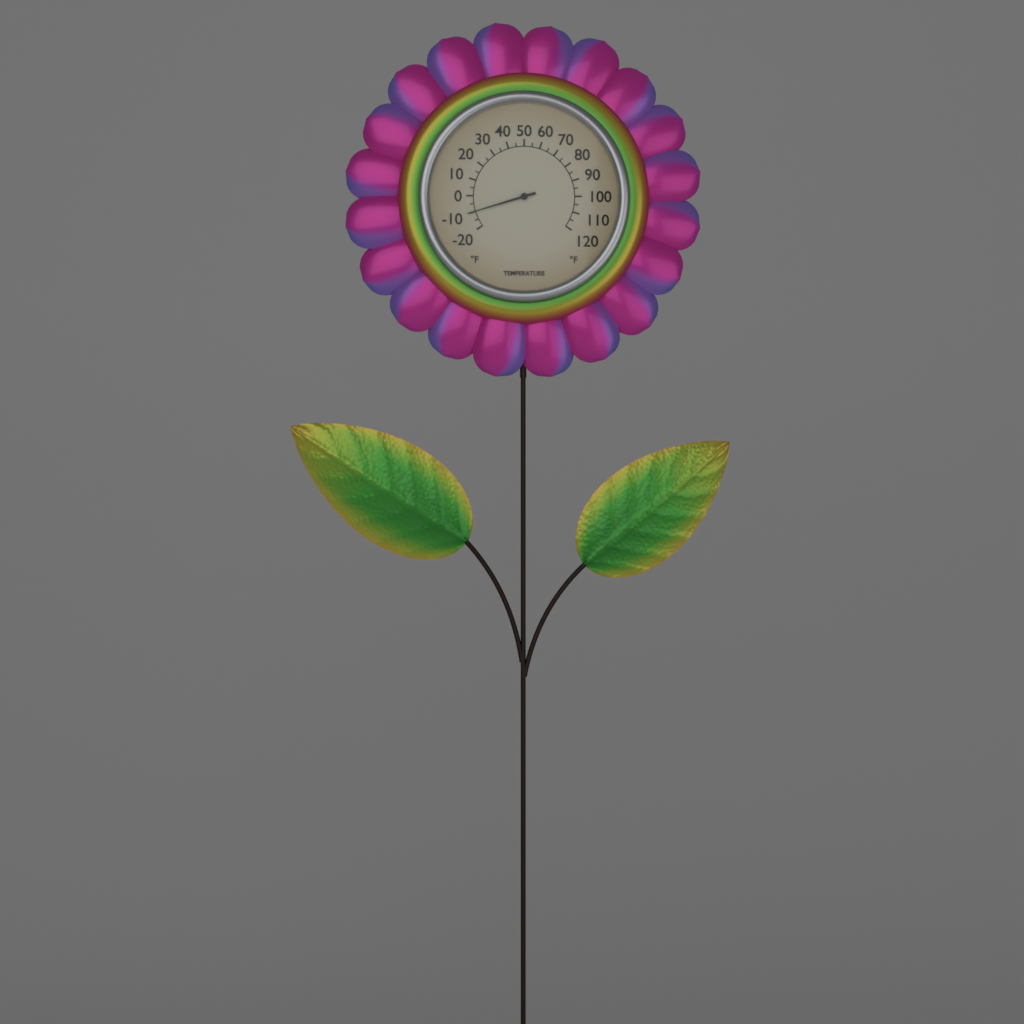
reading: -10 °F
